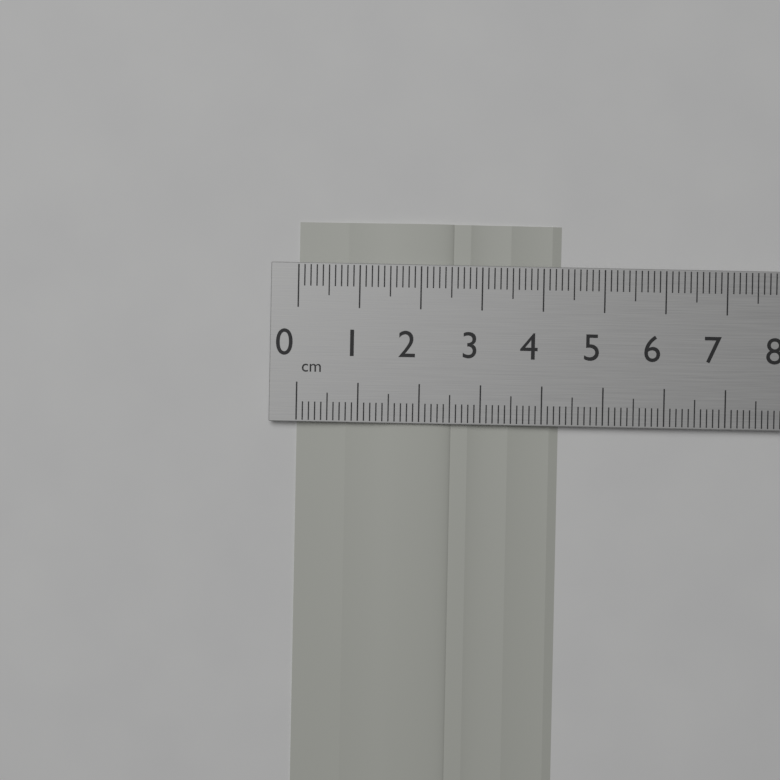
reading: 4.3 cm
